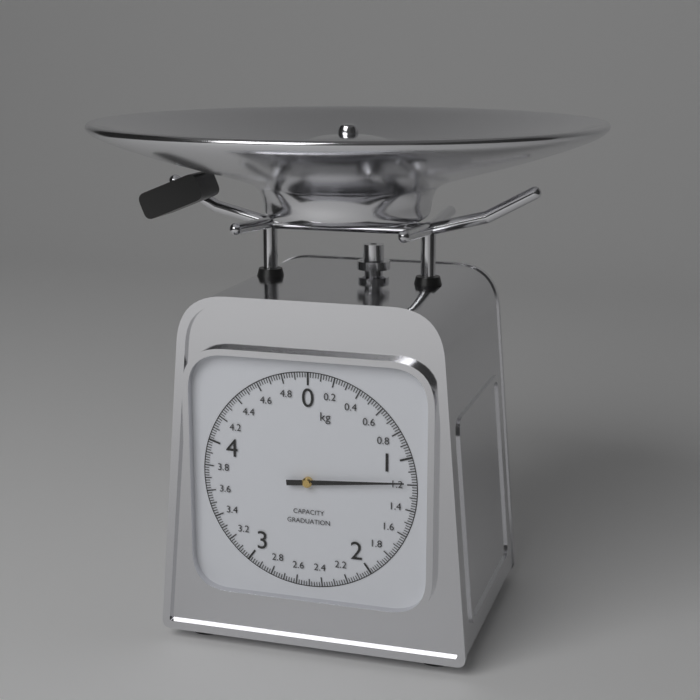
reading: 1.18 kg
